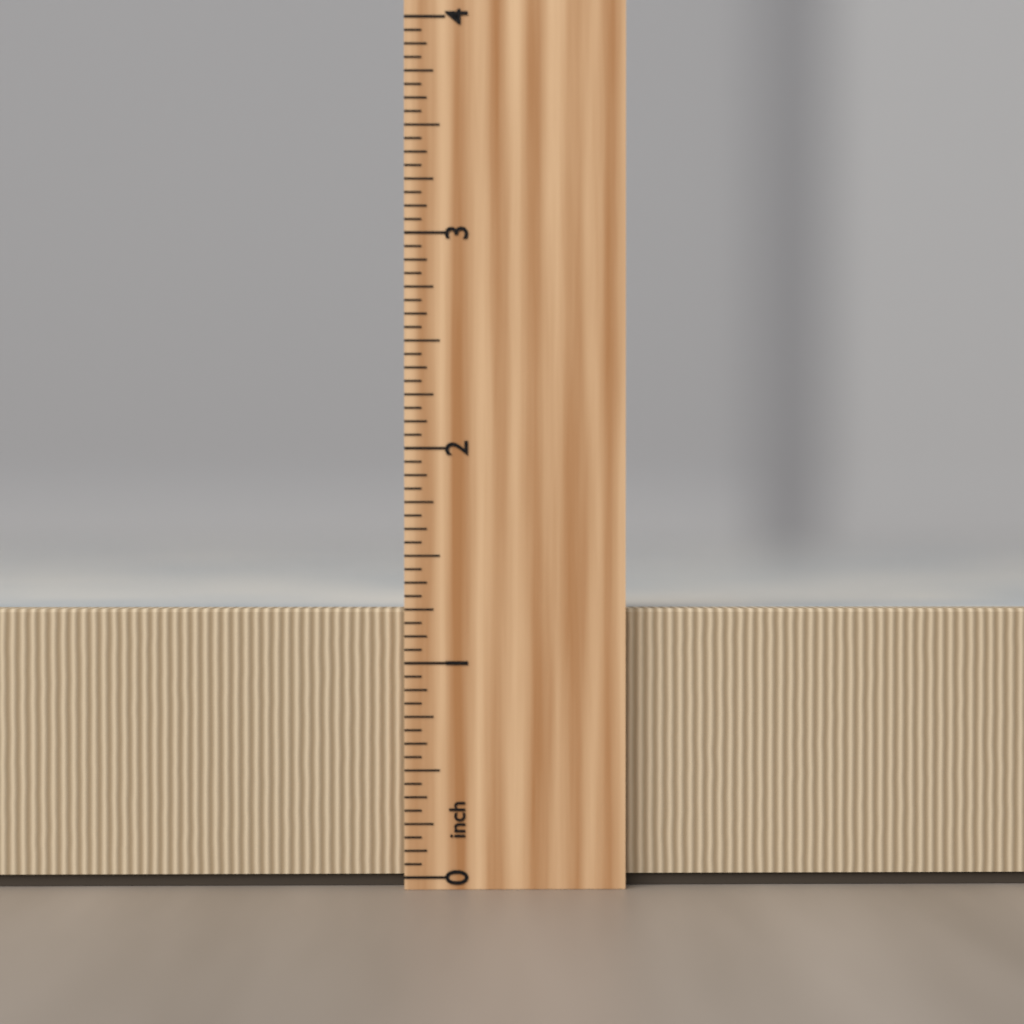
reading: 1.2500 inch
